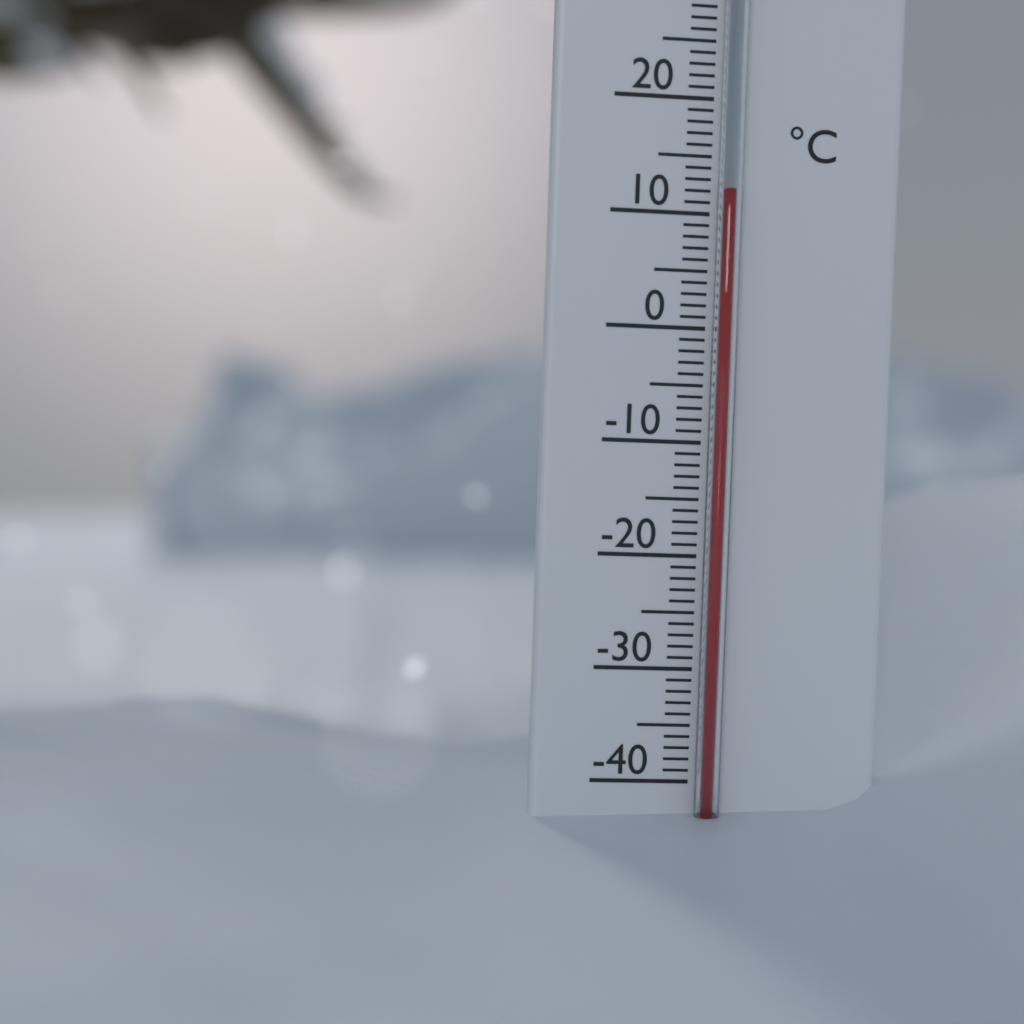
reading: 12 °C
